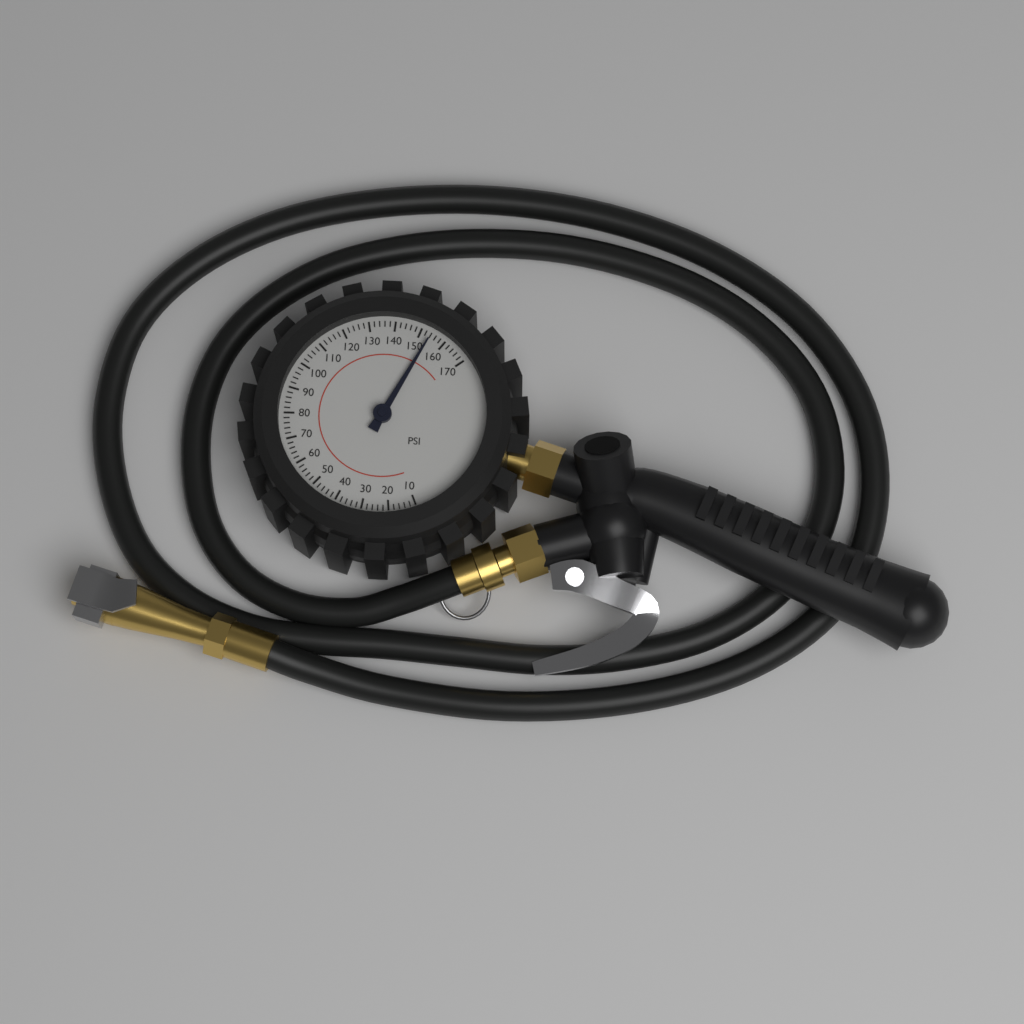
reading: 154 psi
